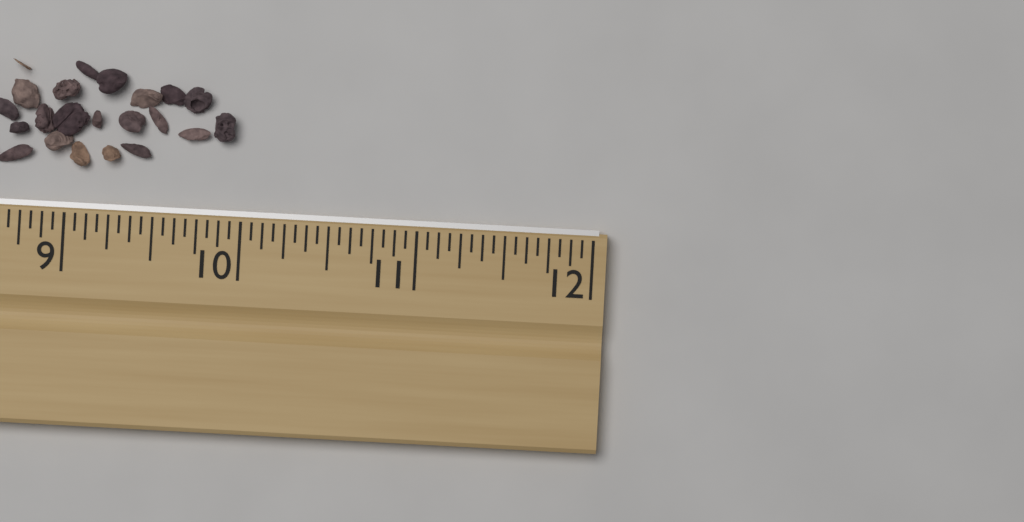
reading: 9.9375 in
